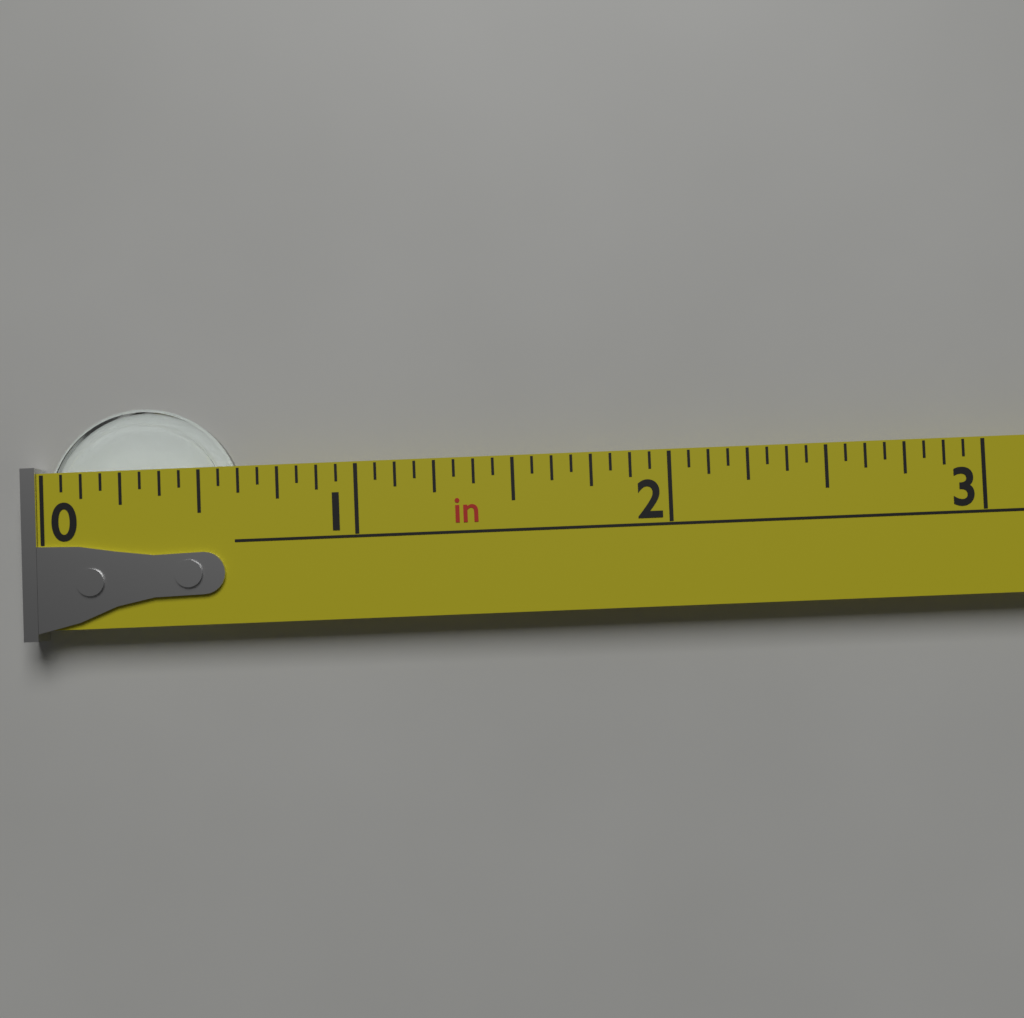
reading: 0.6250 in
